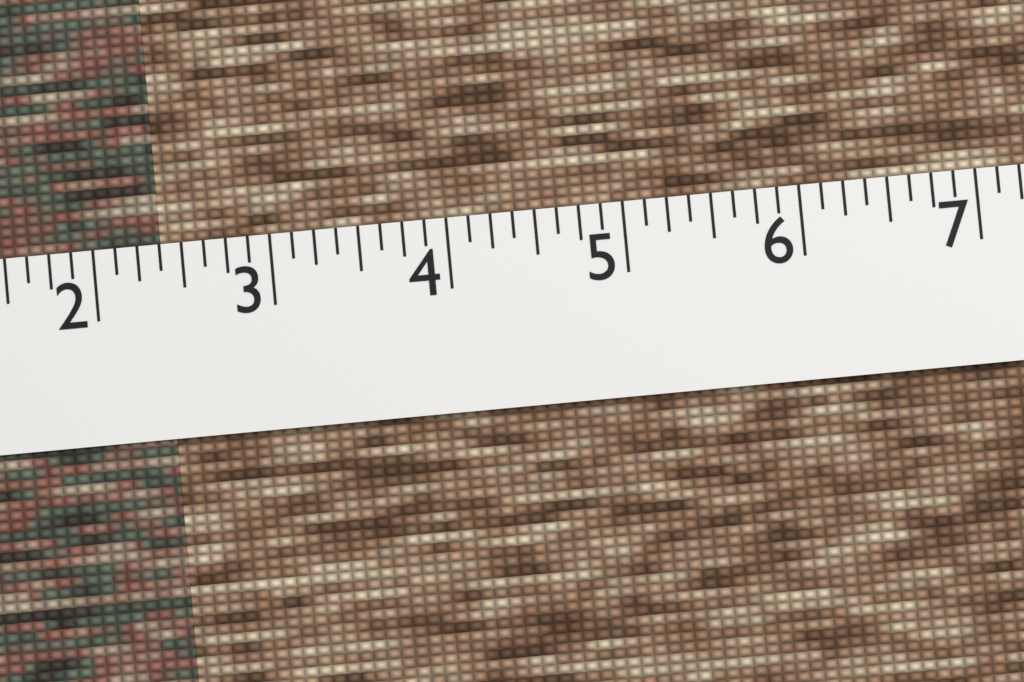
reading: 2.375 (no unit)
